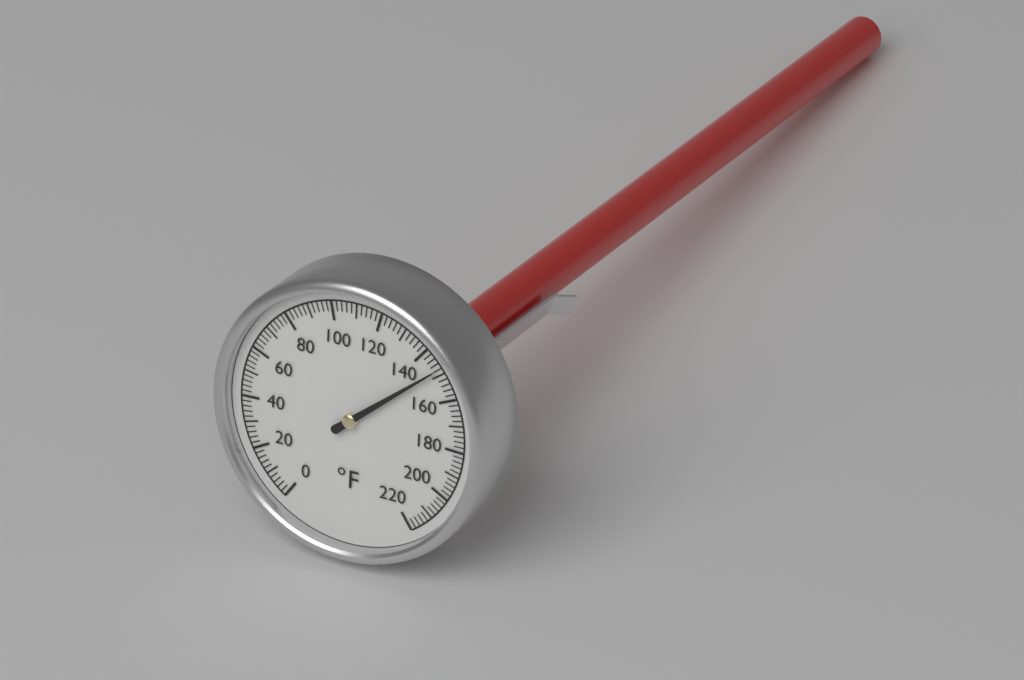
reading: 148 °F
